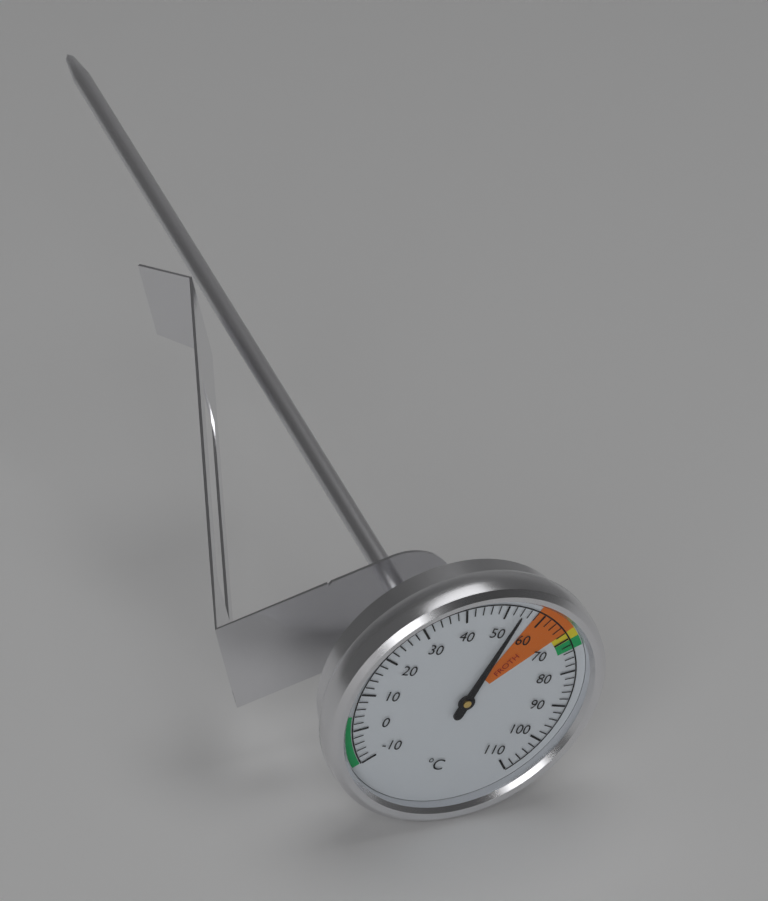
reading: 54 °C
